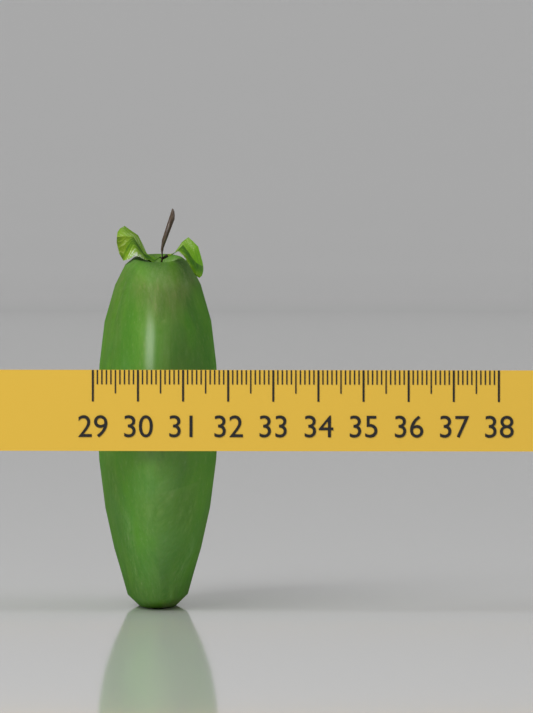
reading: 31.7 (no unit)
